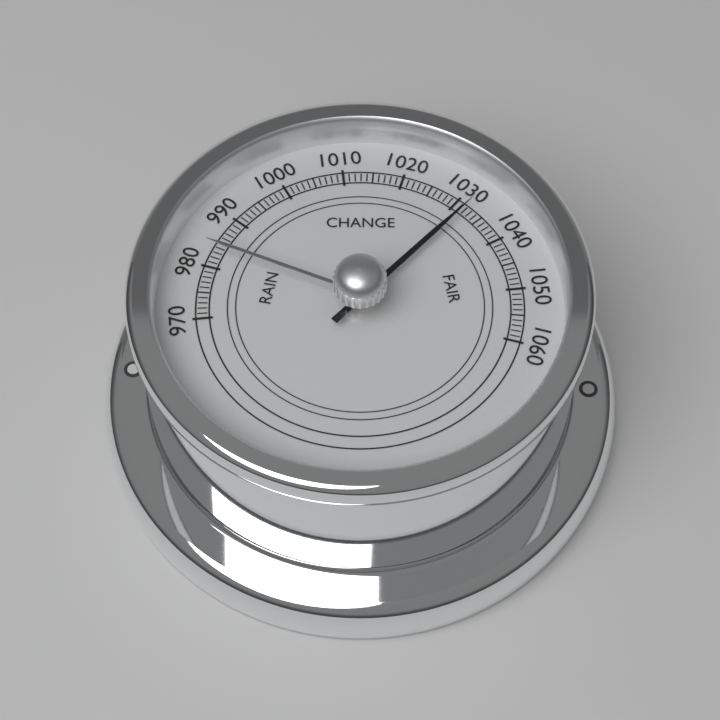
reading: 1032 (no unit)
